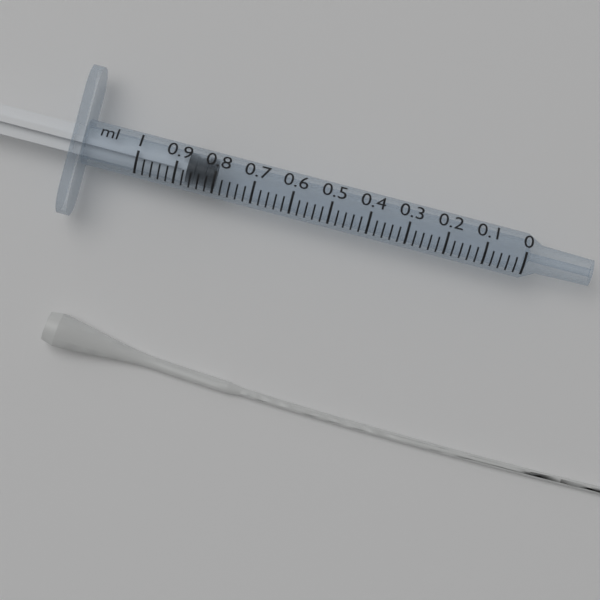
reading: 0.80 ml
